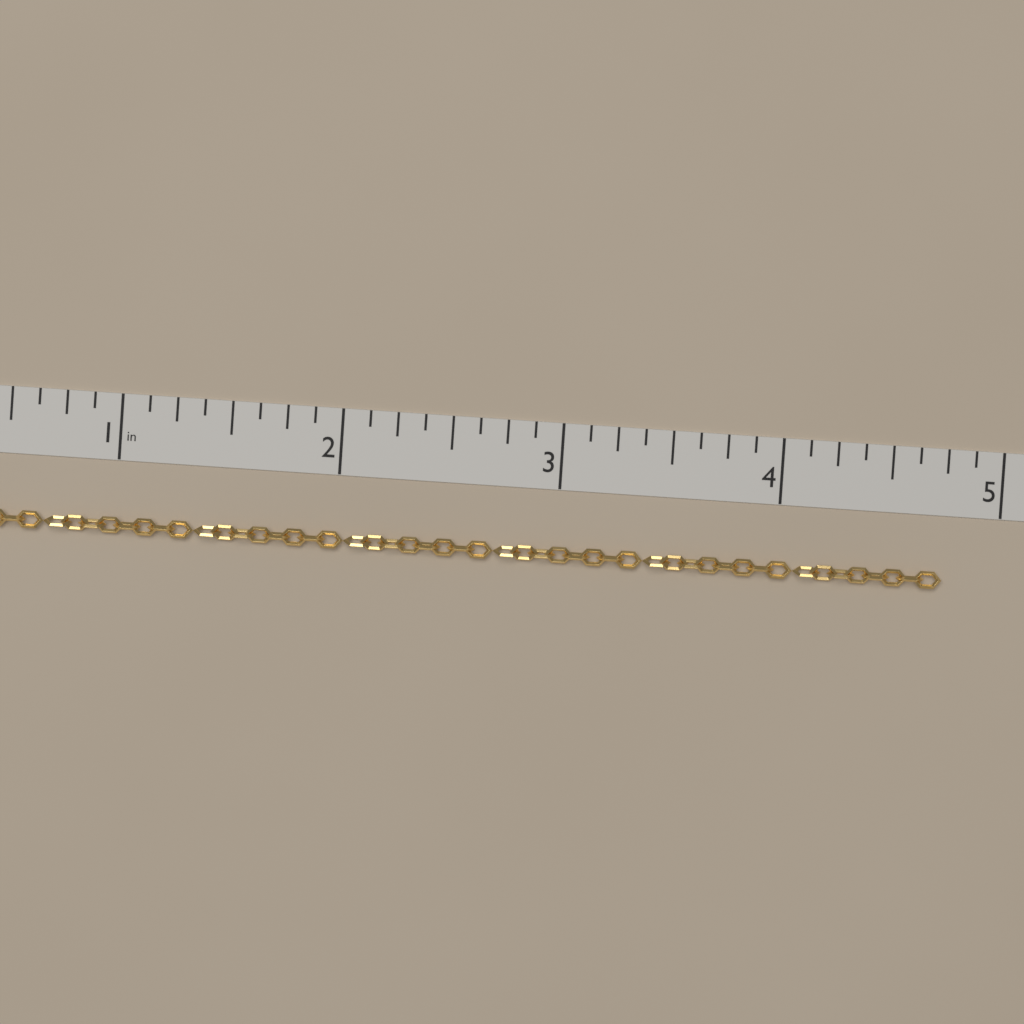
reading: 4.750 in
